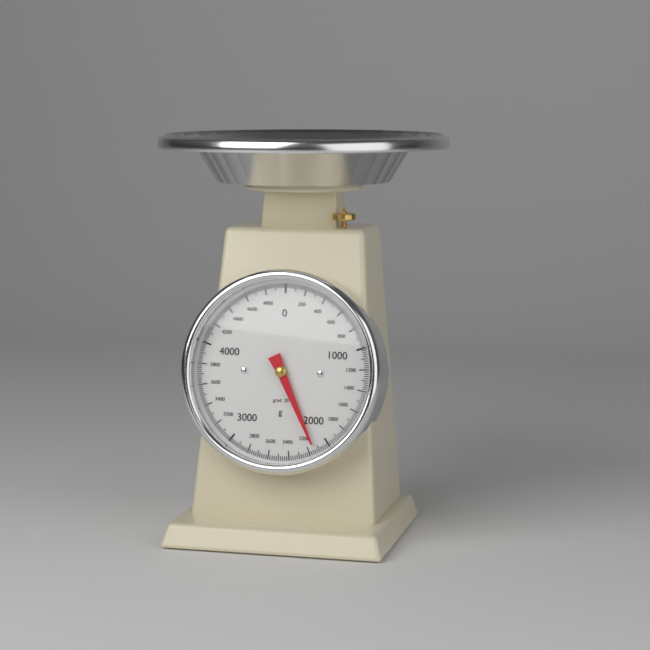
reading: 2140 g
